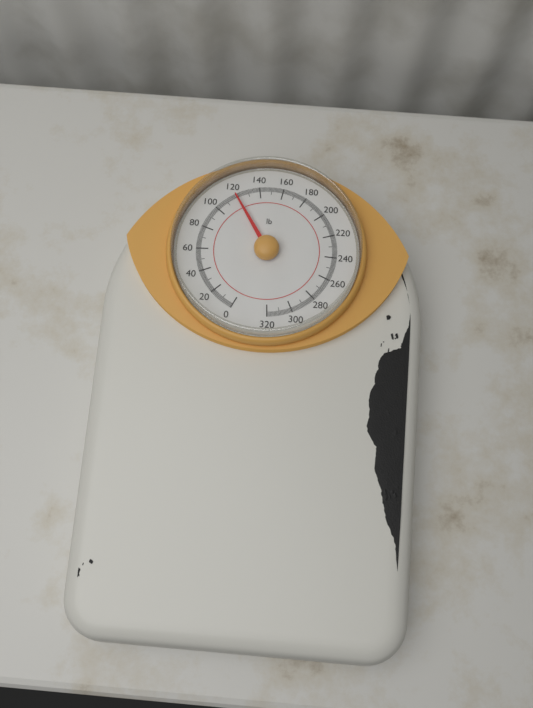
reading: 119 lb
